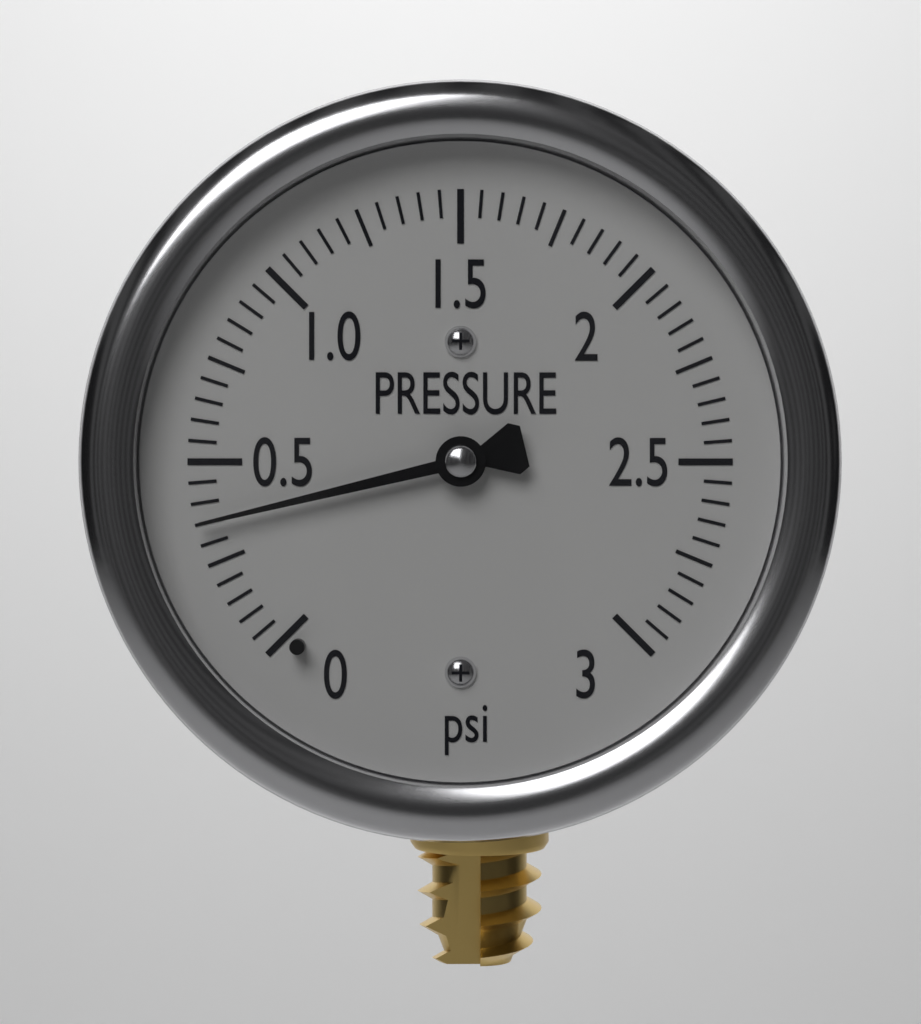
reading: 0.35 psi
